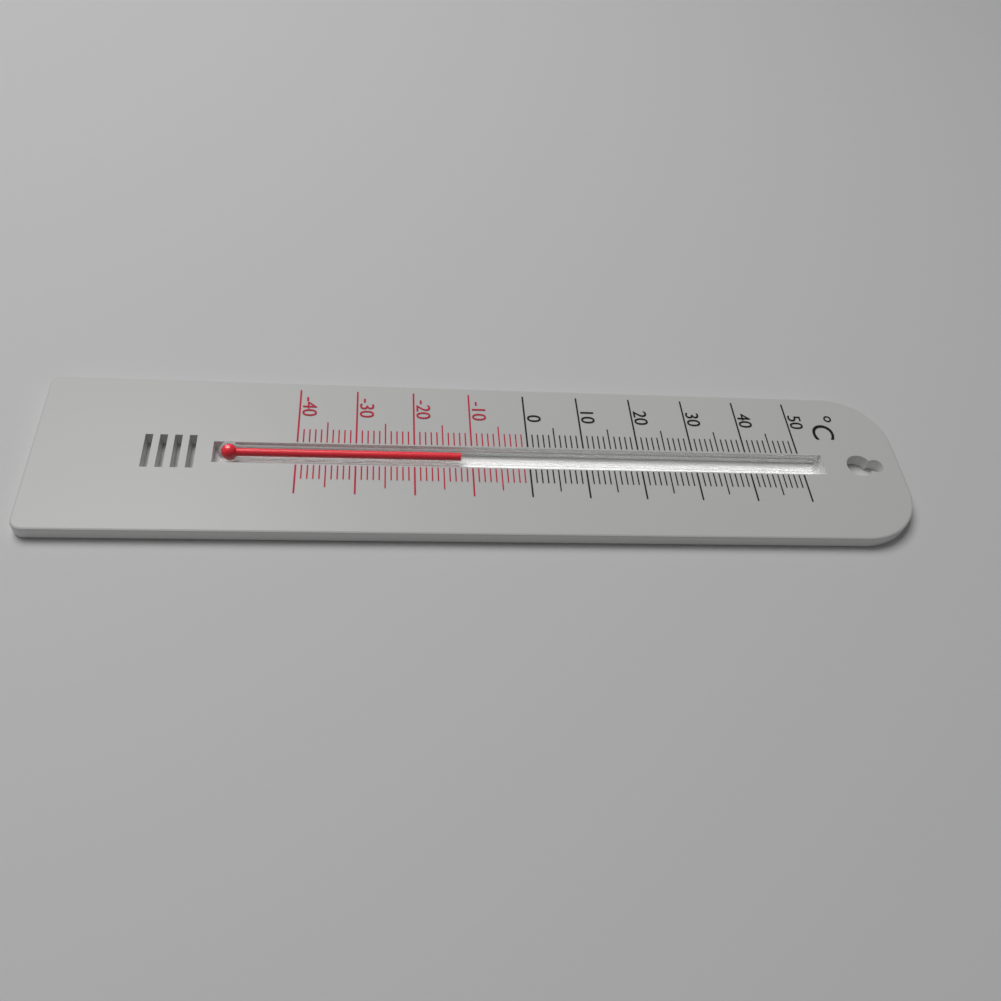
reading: -12 °C
